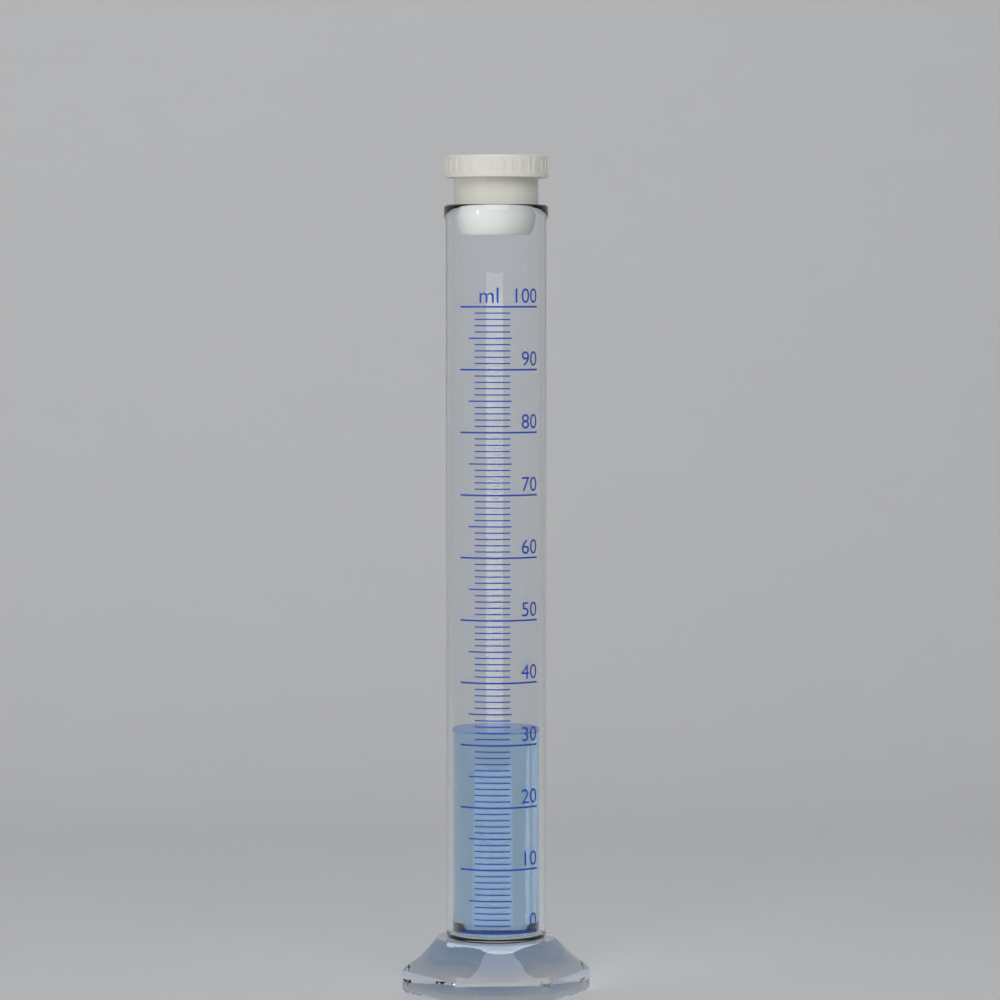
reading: 32 ml
